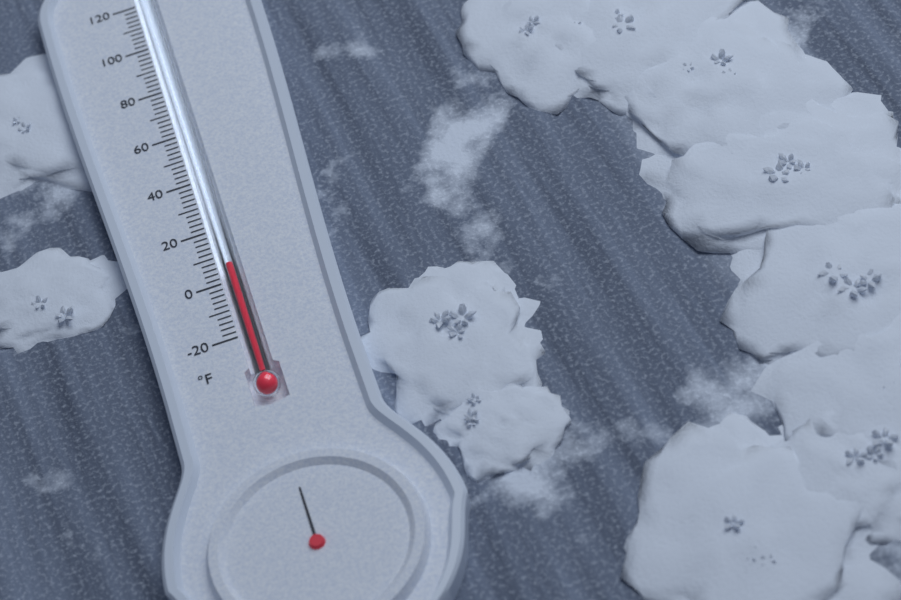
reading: 6 °F
